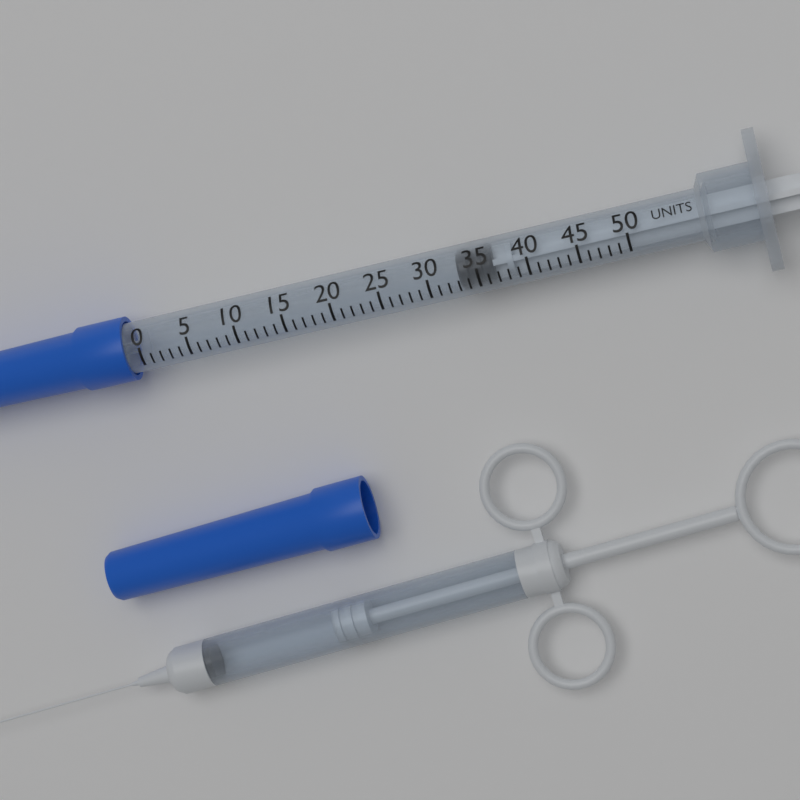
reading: 33 units
